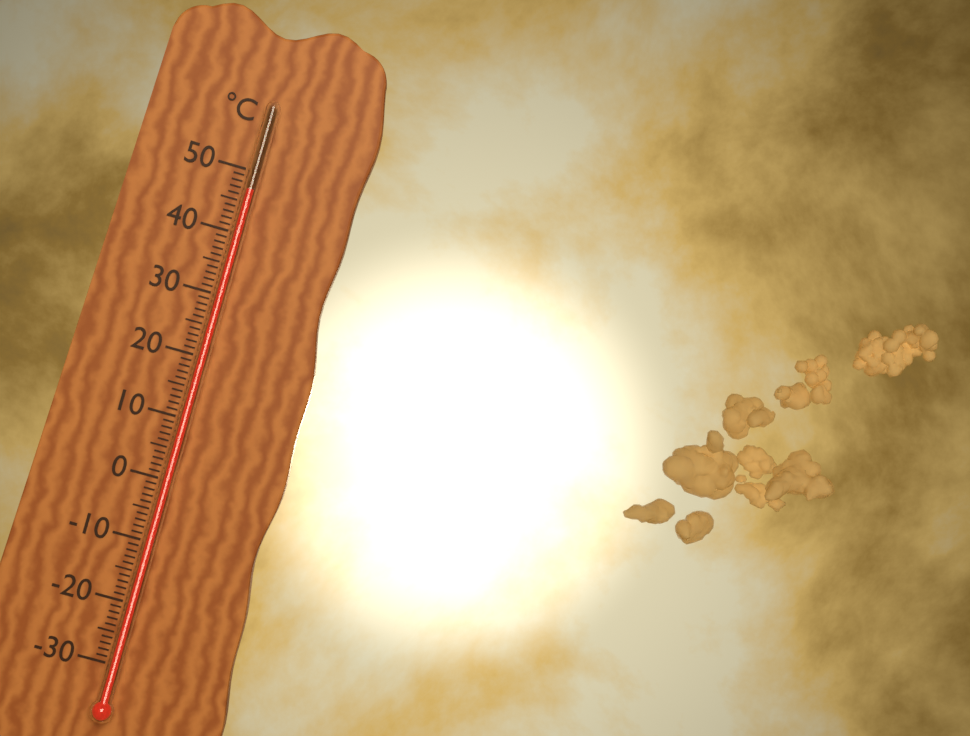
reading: 47 °C
